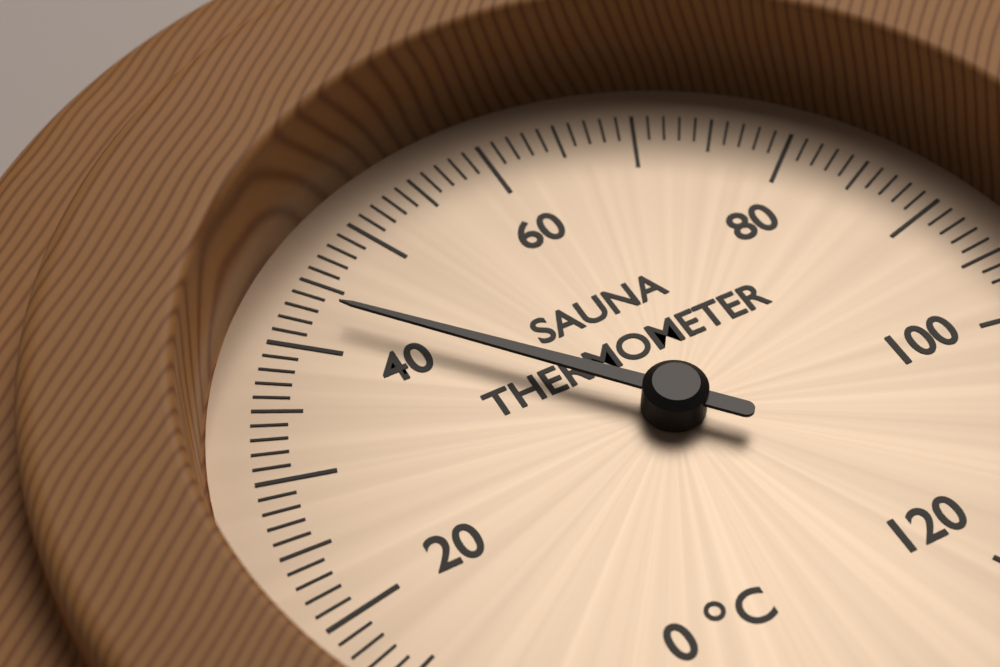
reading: 43 °C
